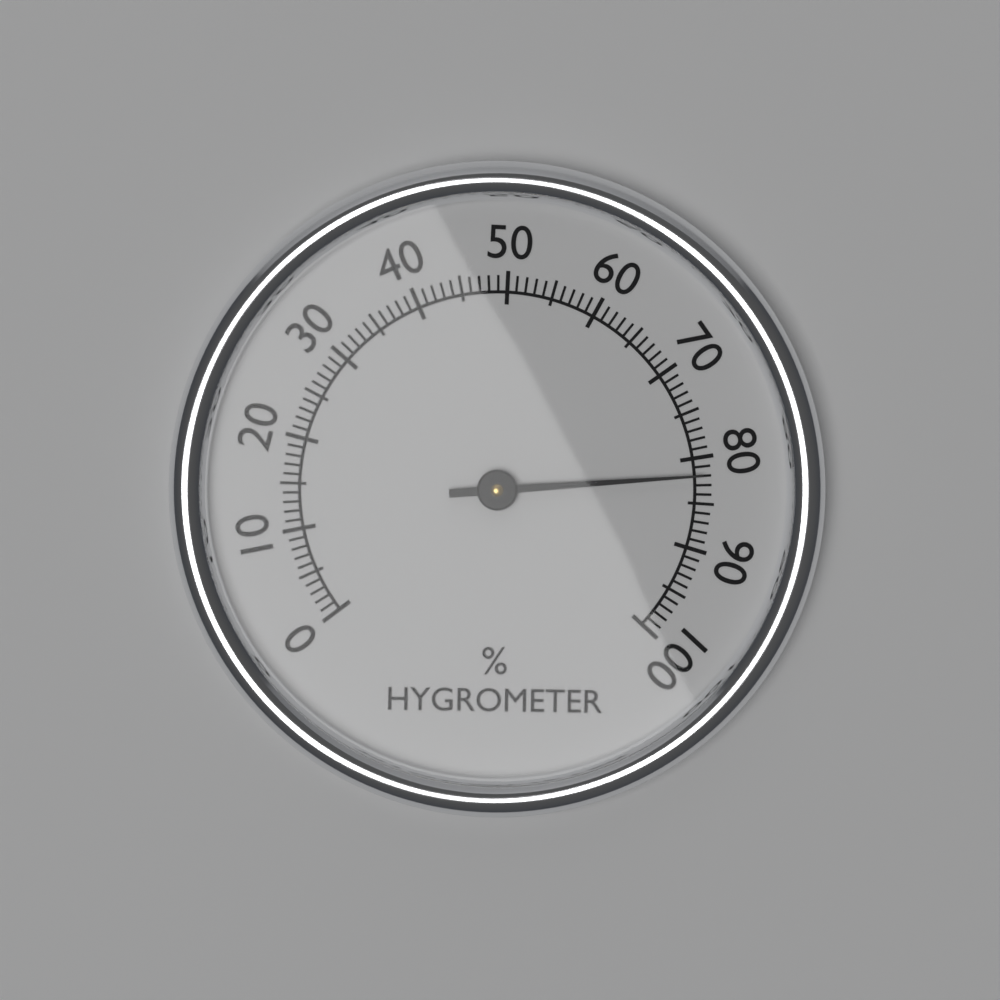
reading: 82 %
